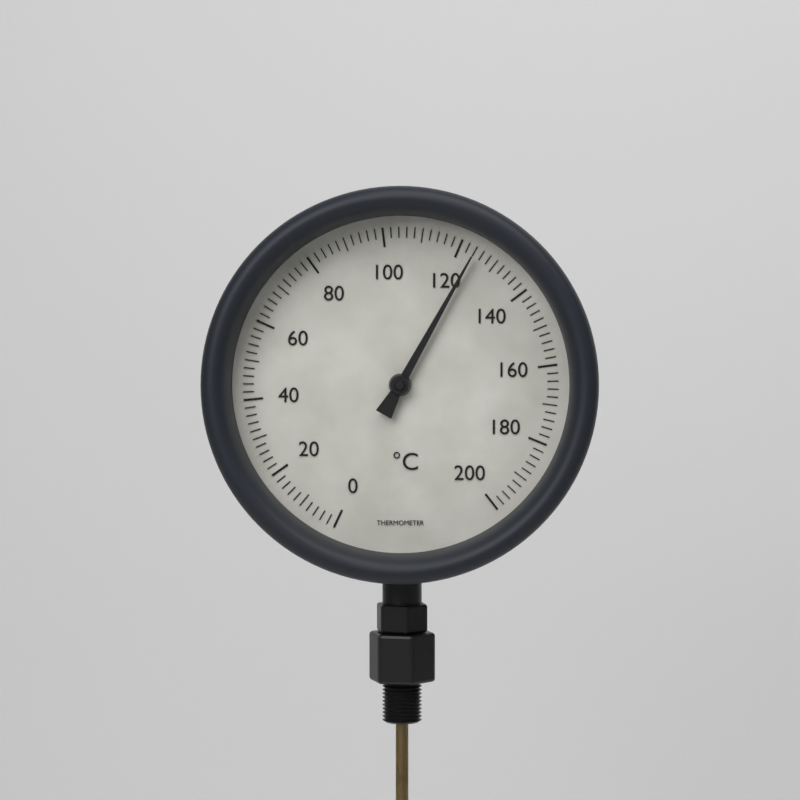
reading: 124 °C
